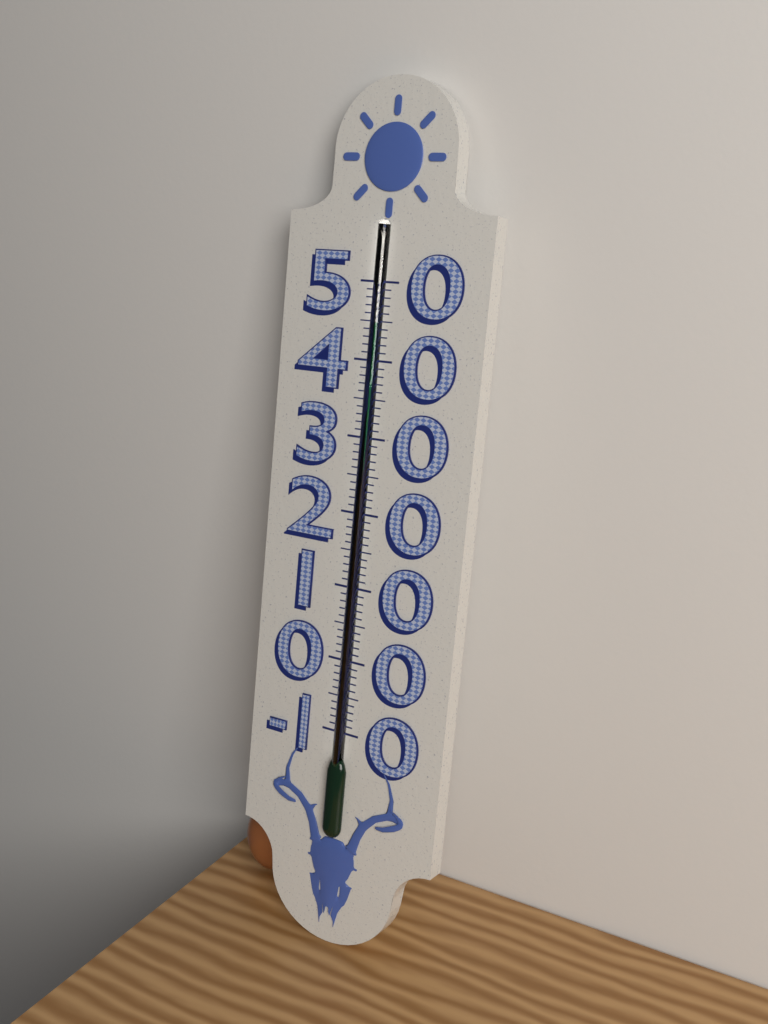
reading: 45 (no unit)
